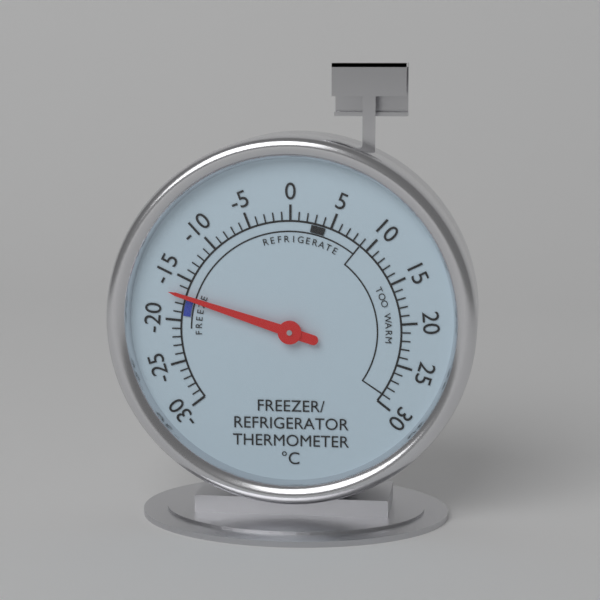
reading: -17 °C
